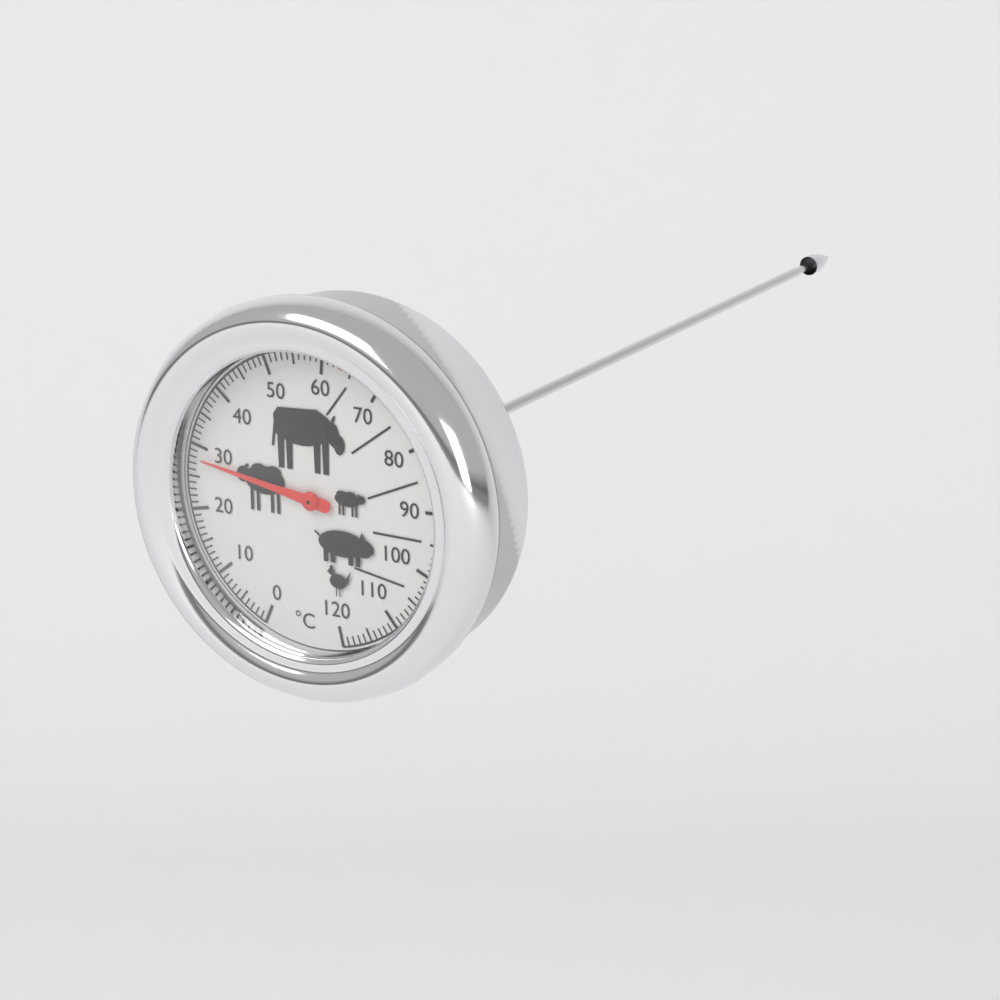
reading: 28 °C
